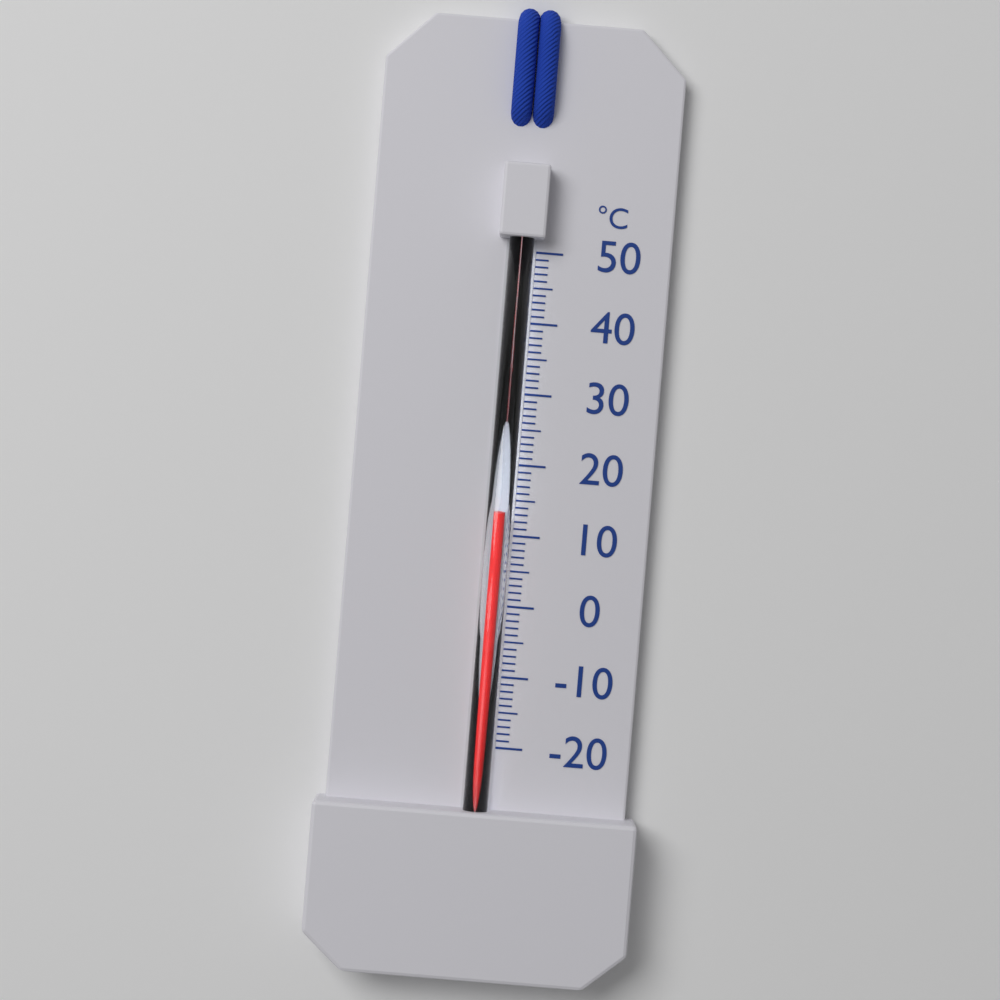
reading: 13 °C
